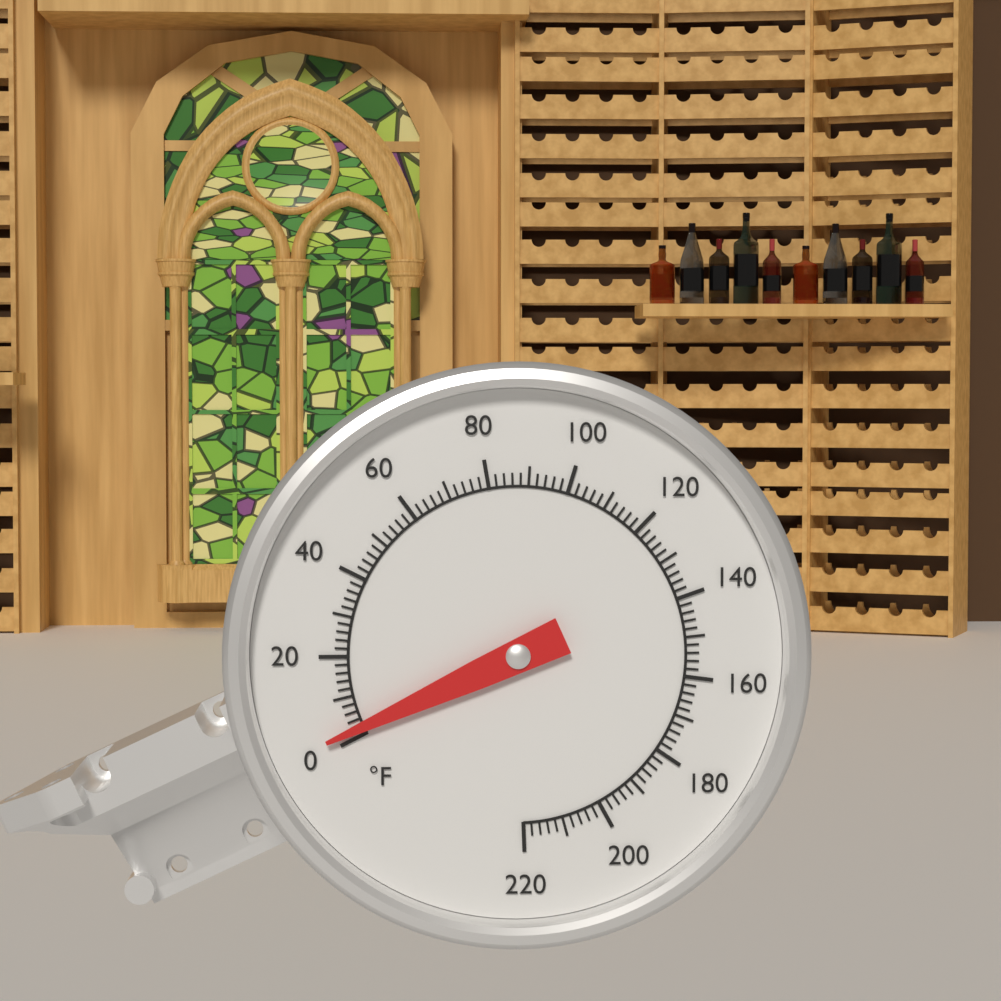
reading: 2 °F
